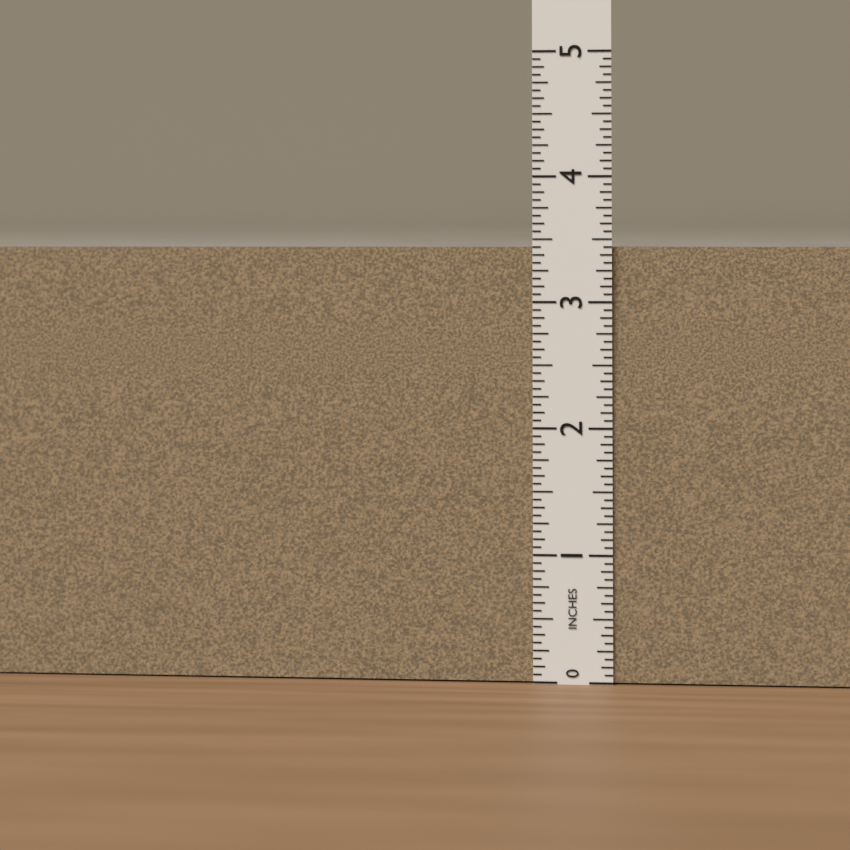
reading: 3.4375 in
